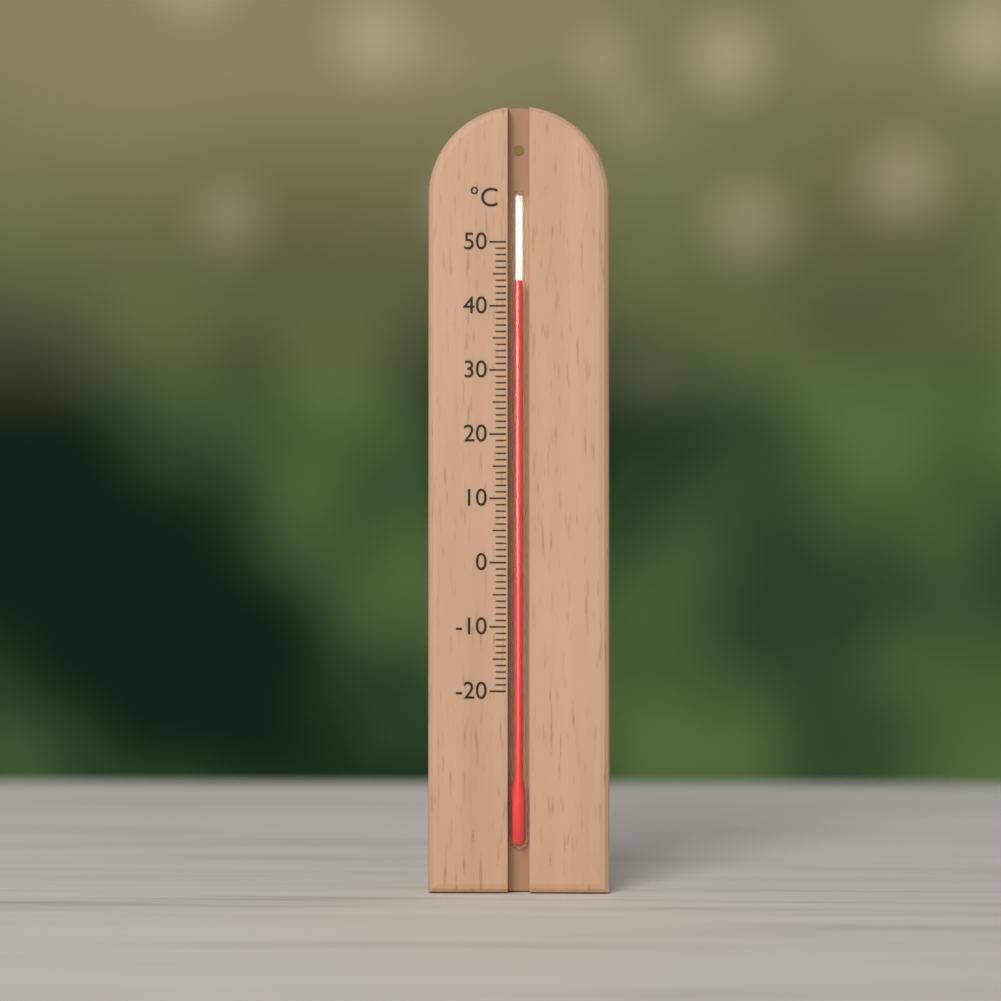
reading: 44 °C
